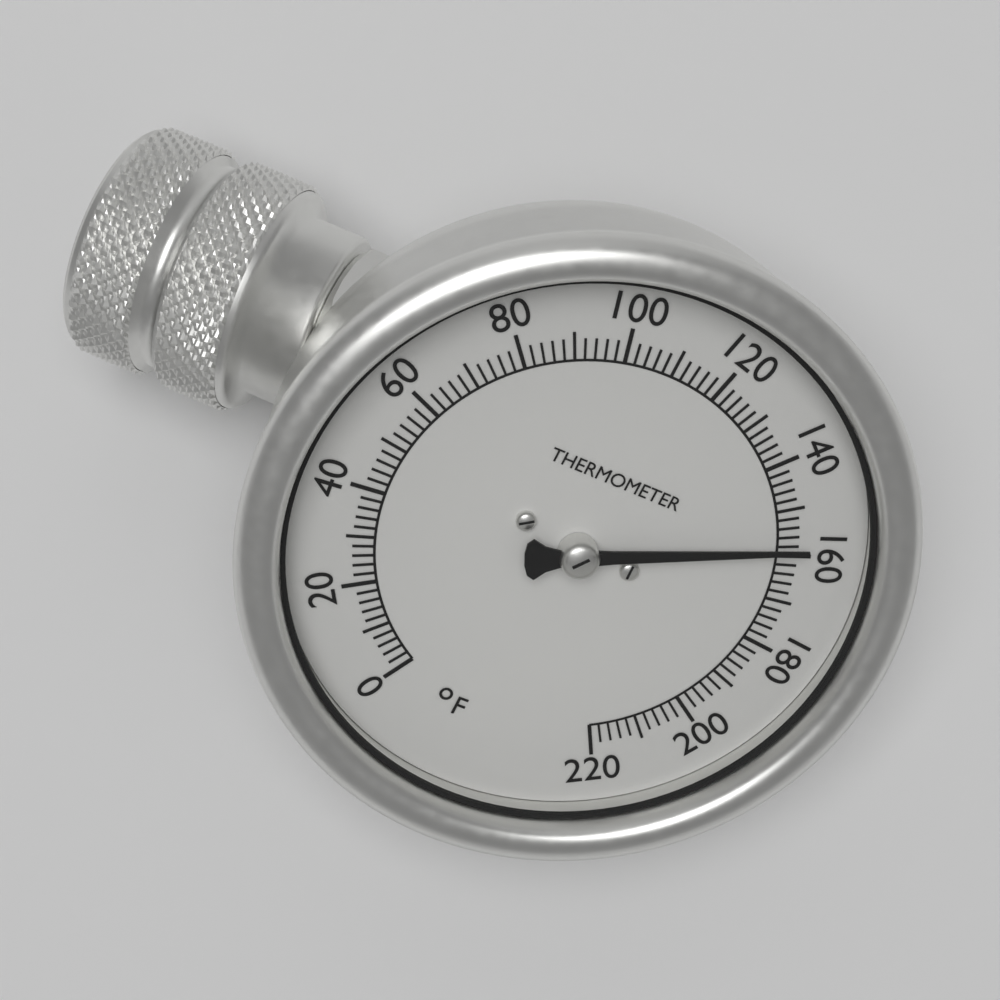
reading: 158 °F
